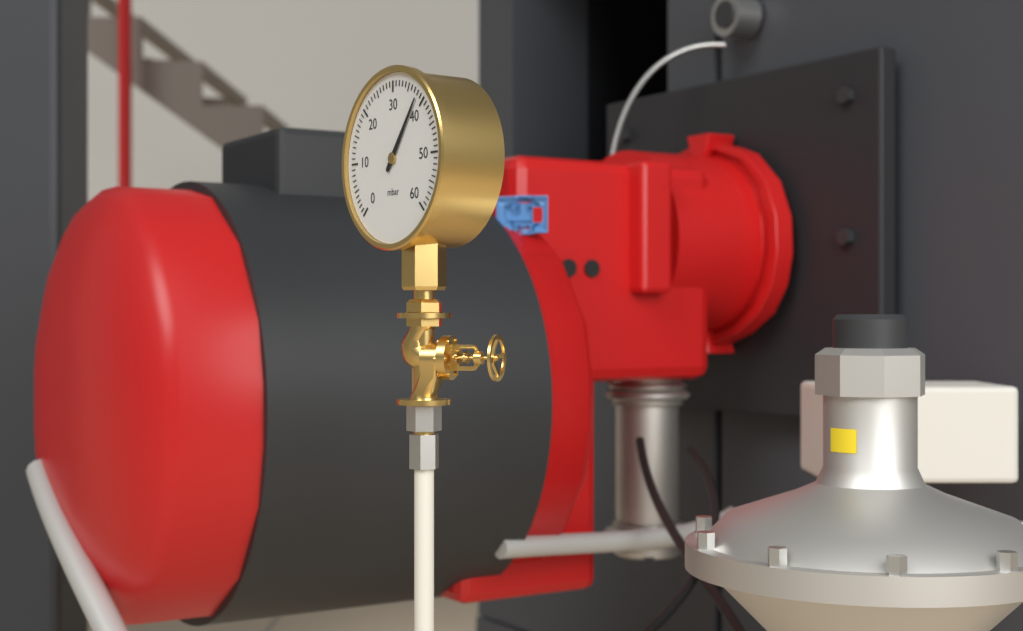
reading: 38 mbar
